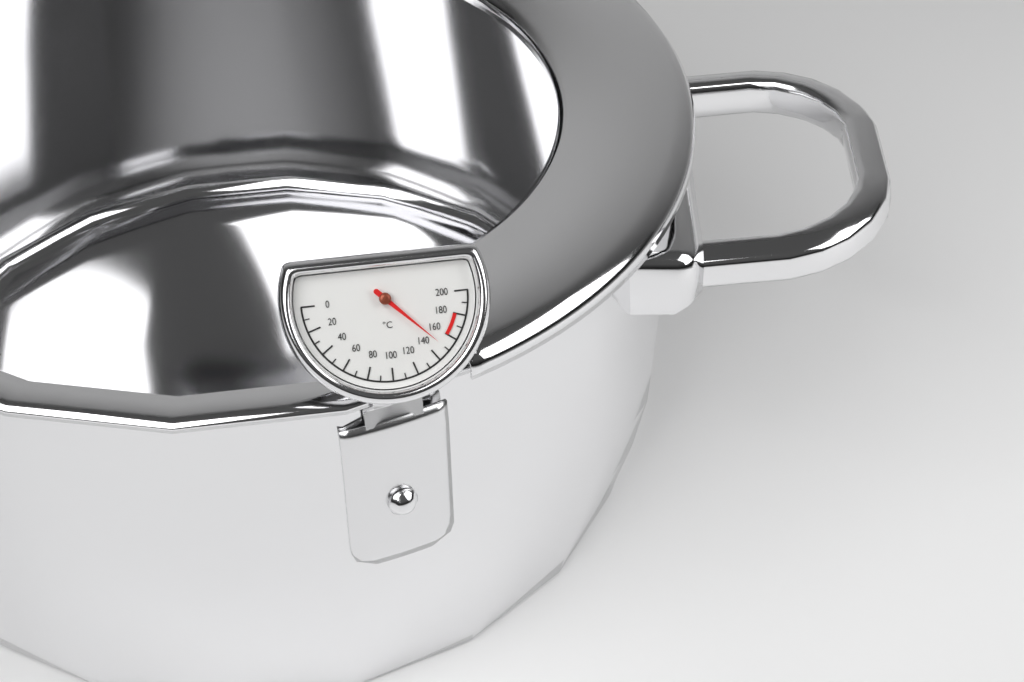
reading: 150 °C
